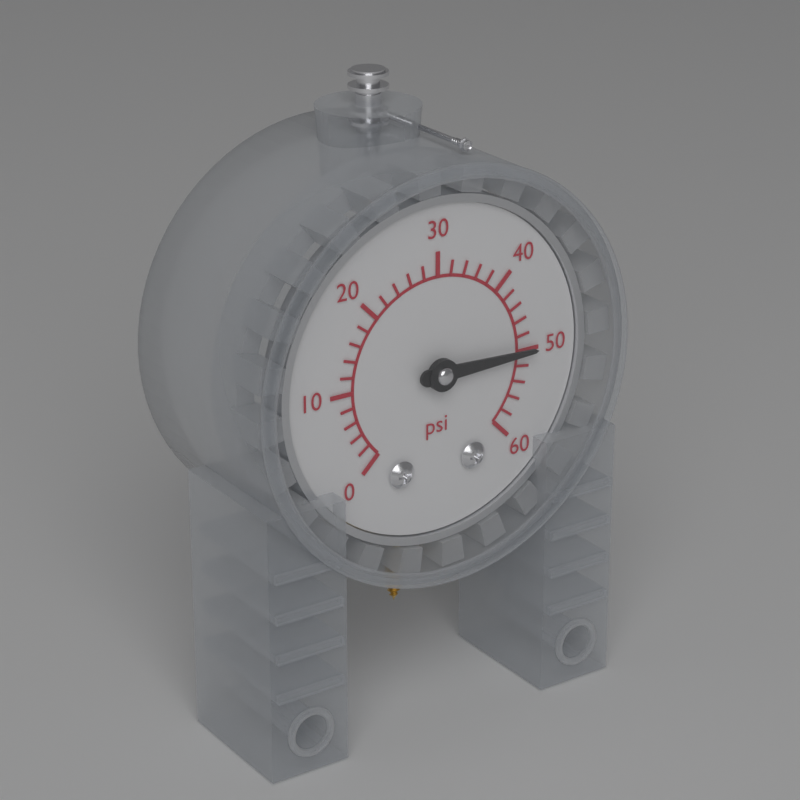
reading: 50 psi
